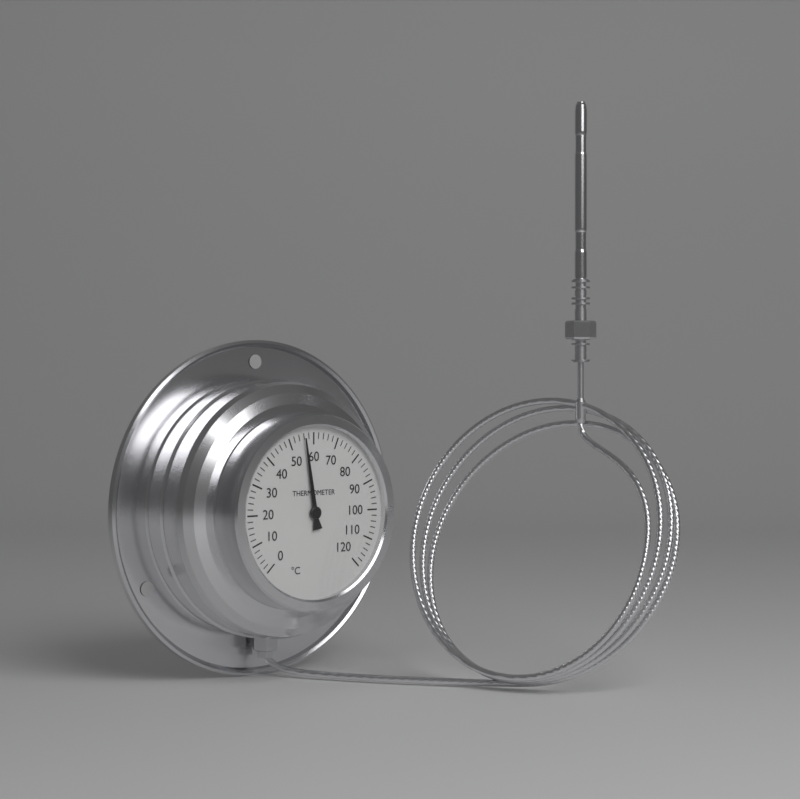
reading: 56 °C
